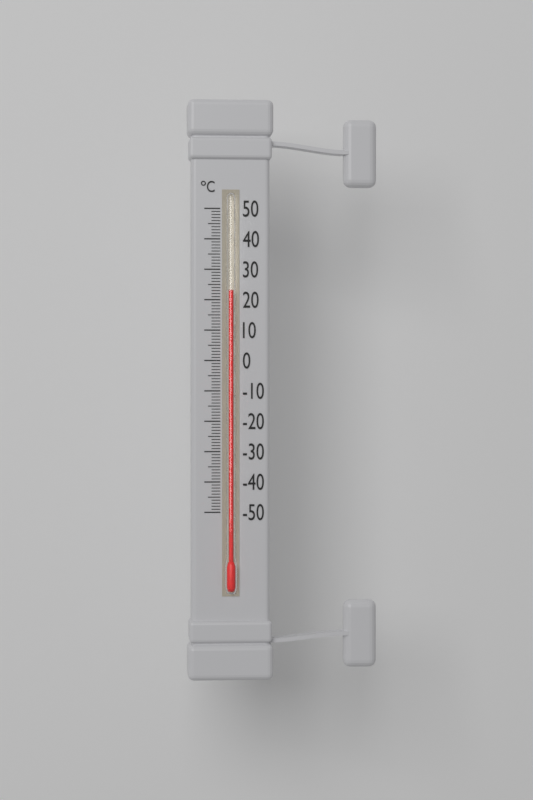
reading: 23 °C
